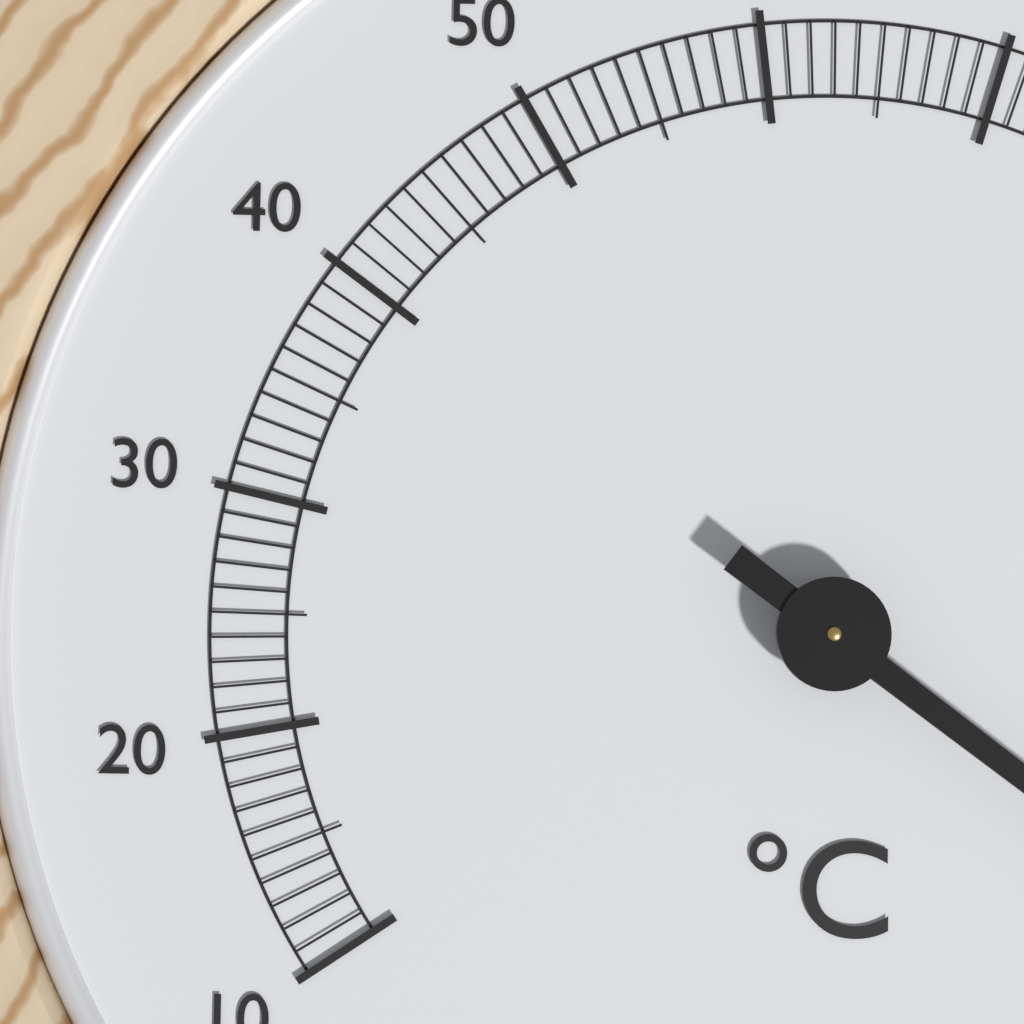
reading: 117 °C
